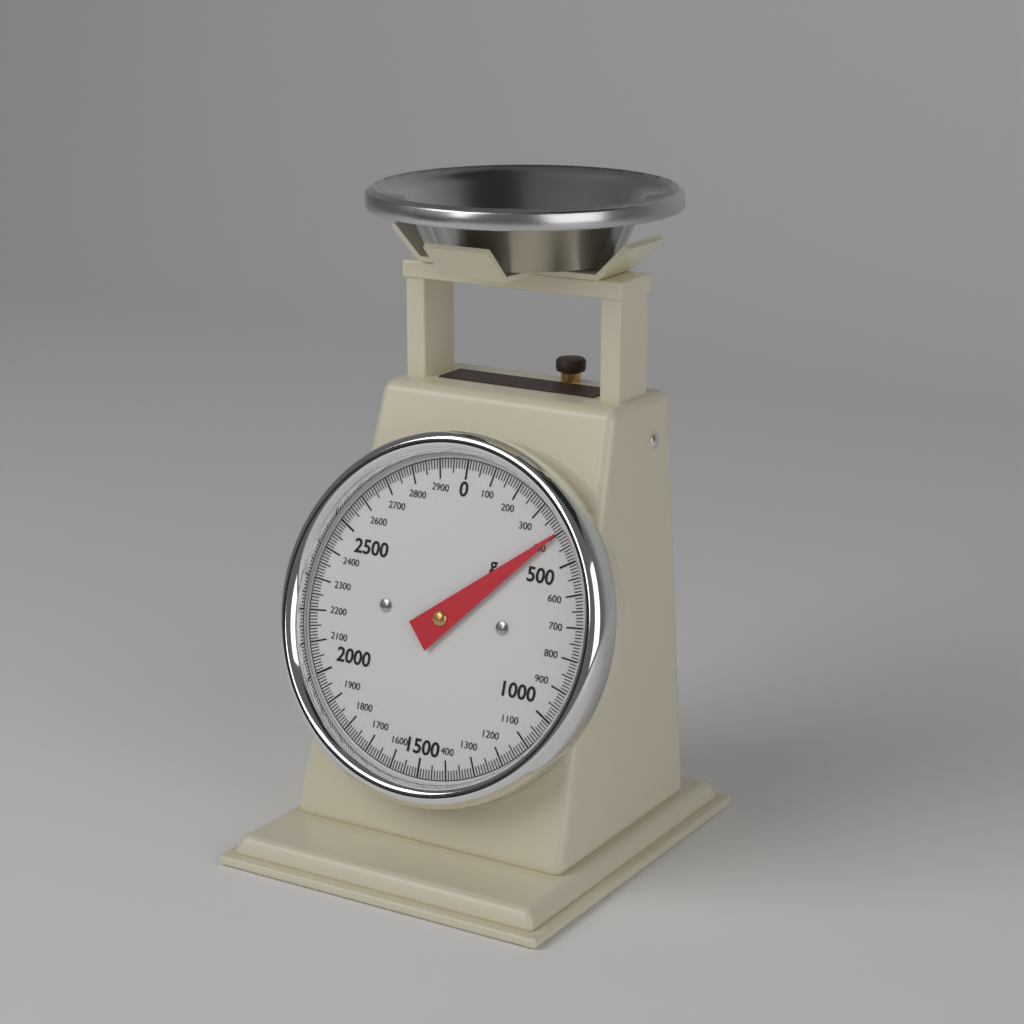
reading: 400 g
